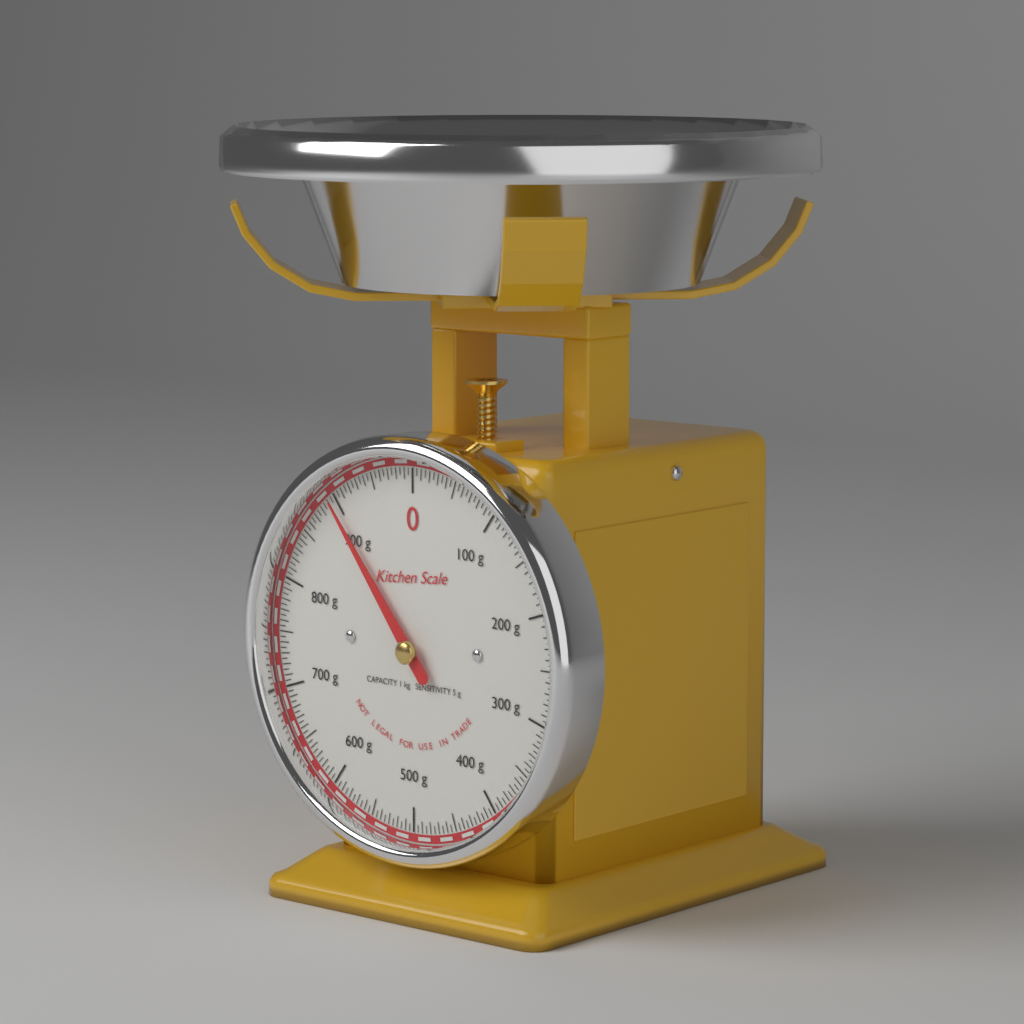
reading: 895 g
